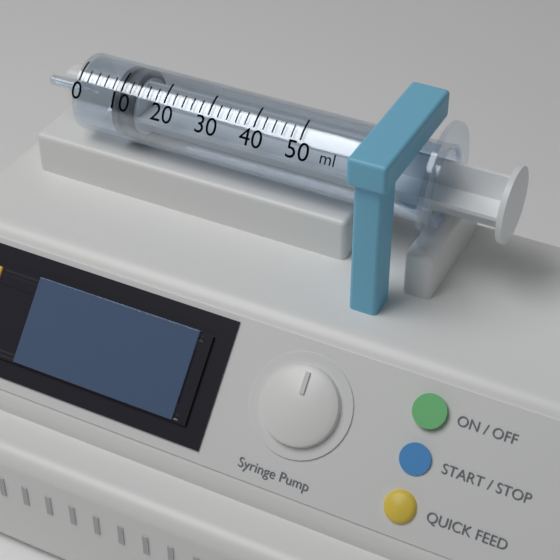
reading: 8 ml
